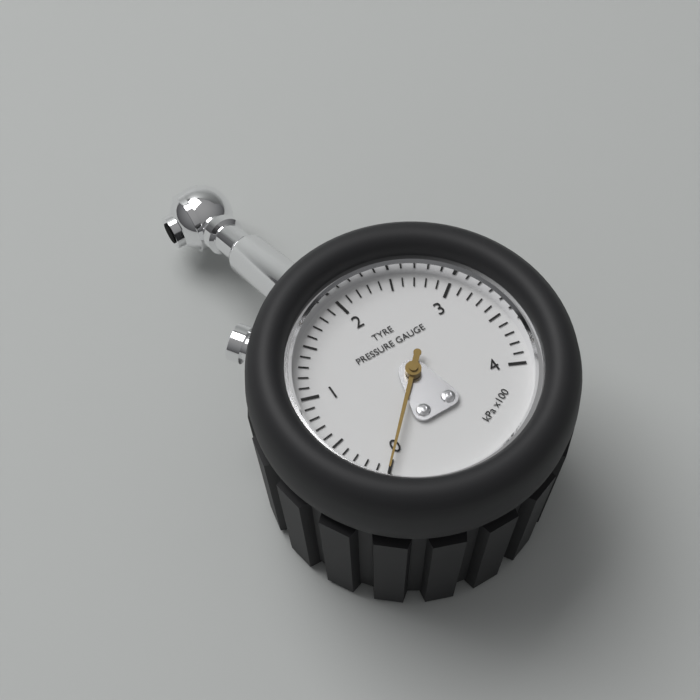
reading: 0 kPa
